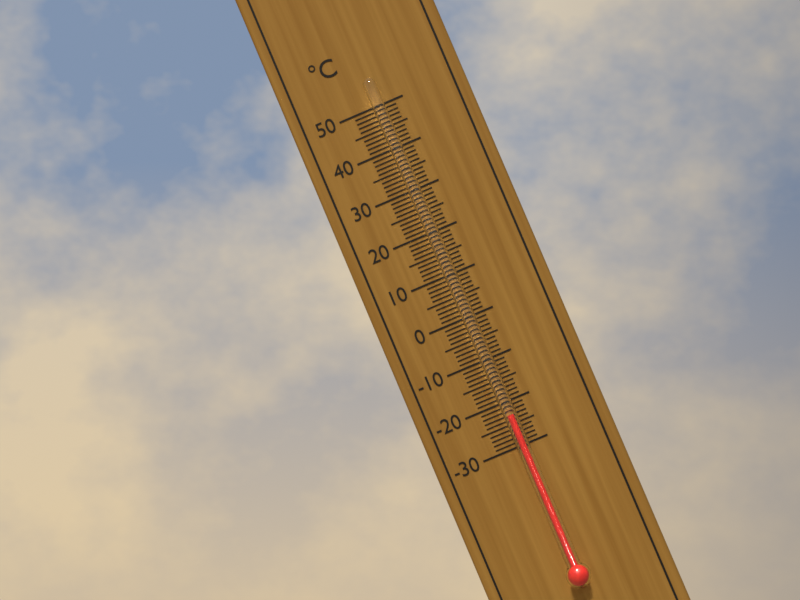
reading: -23 °C
